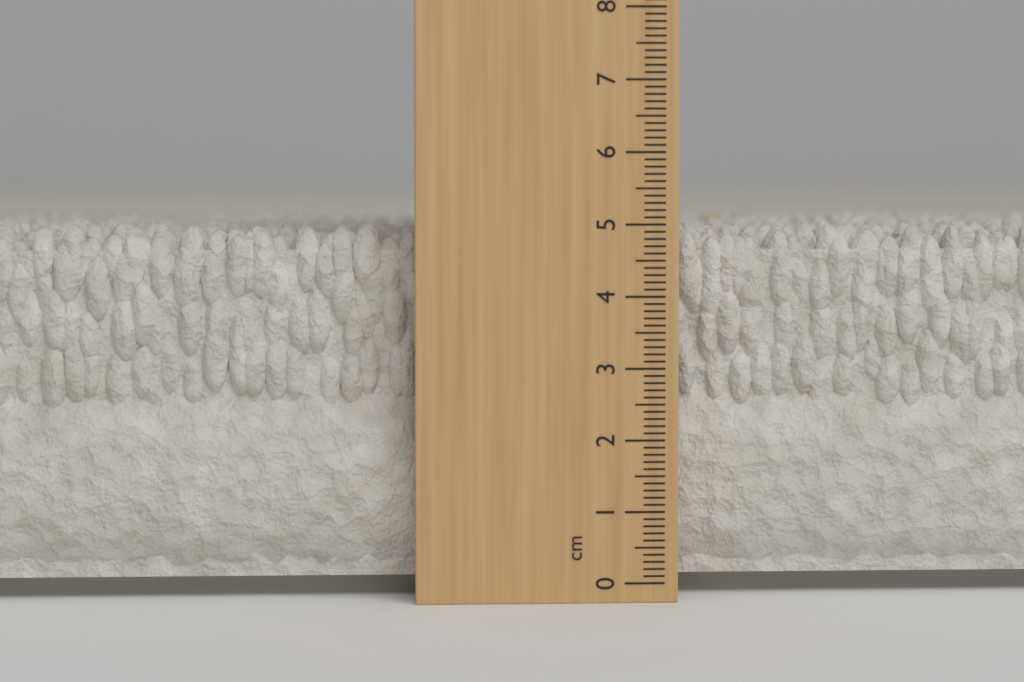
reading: 5.0 cm
